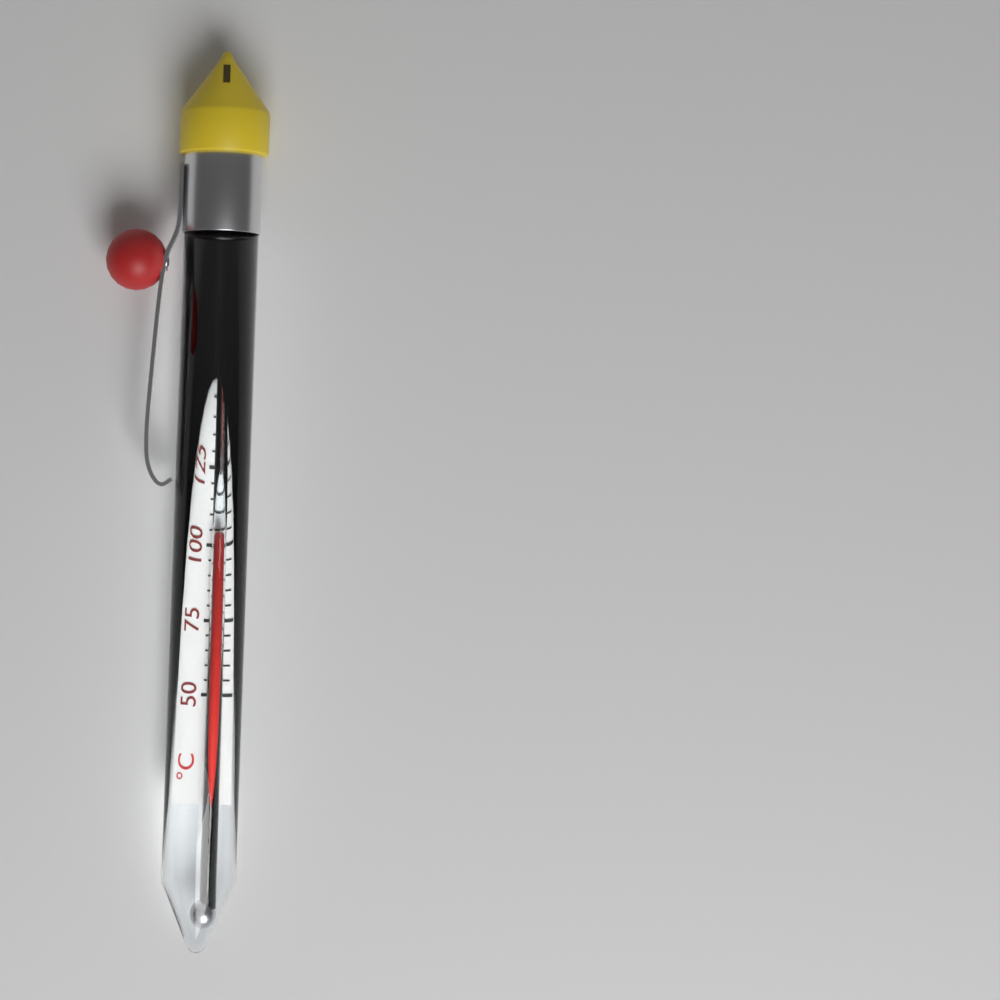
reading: 105 °C
